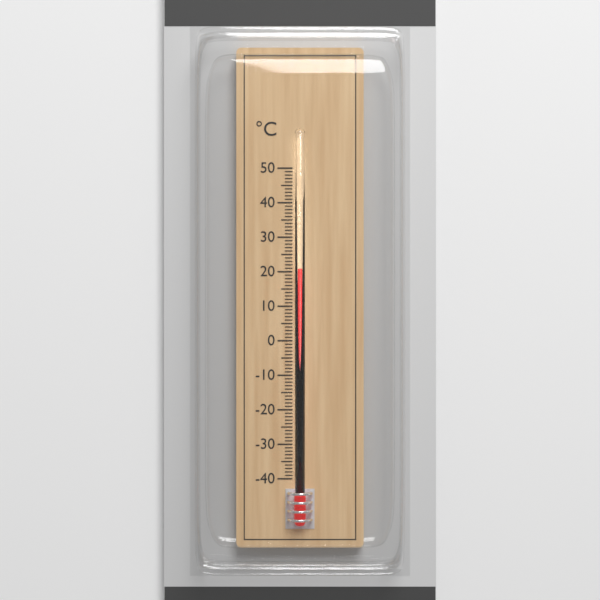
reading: 21 °C
